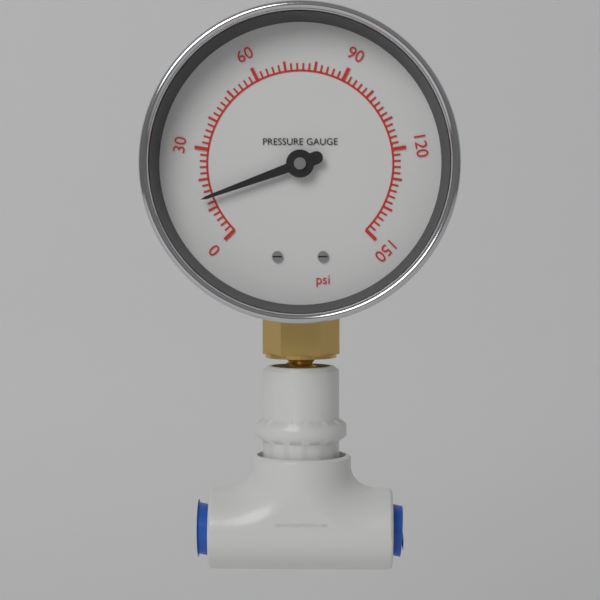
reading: 14 psi
